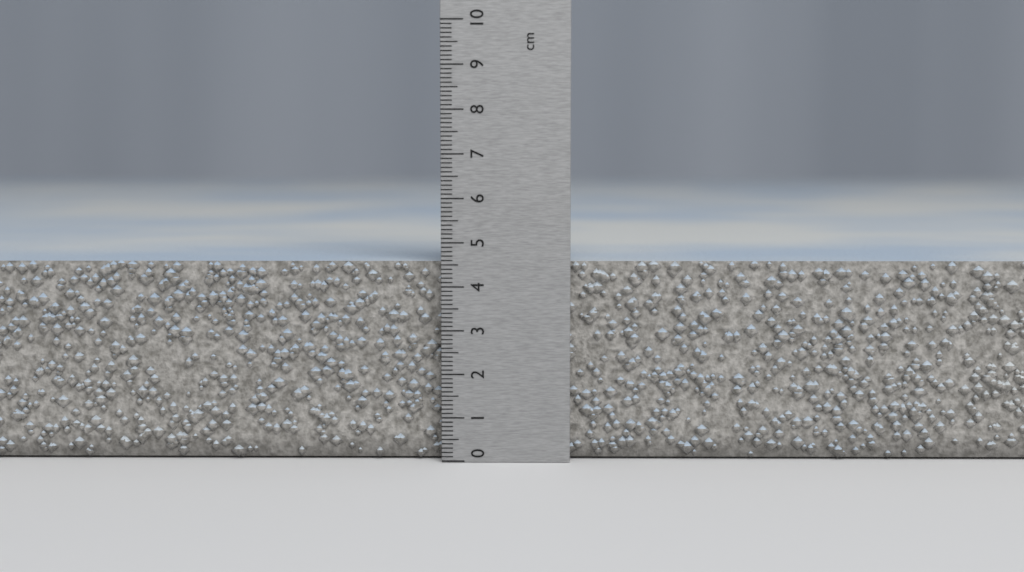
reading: 4.6 cm
